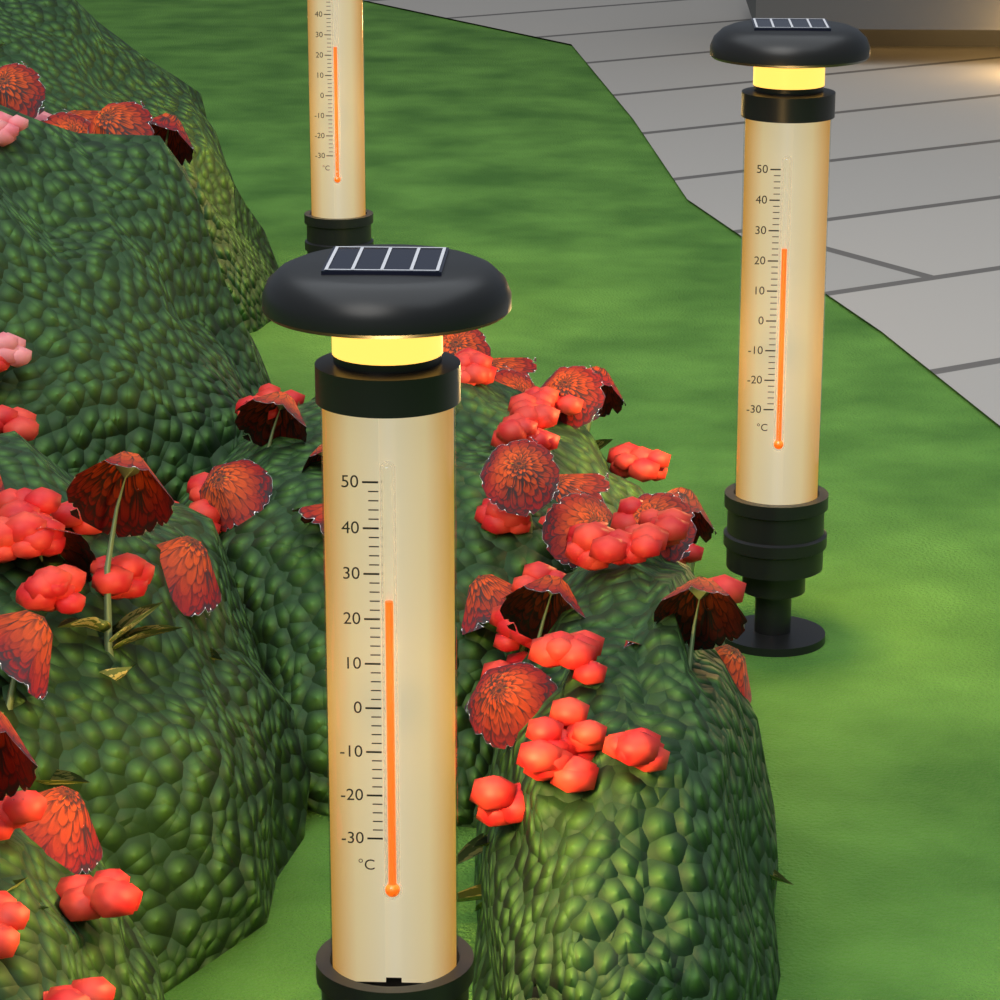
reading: 24 °C
